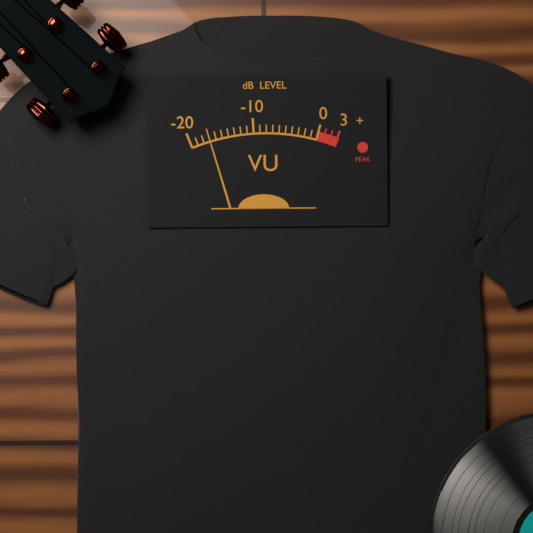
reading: -17 dB
